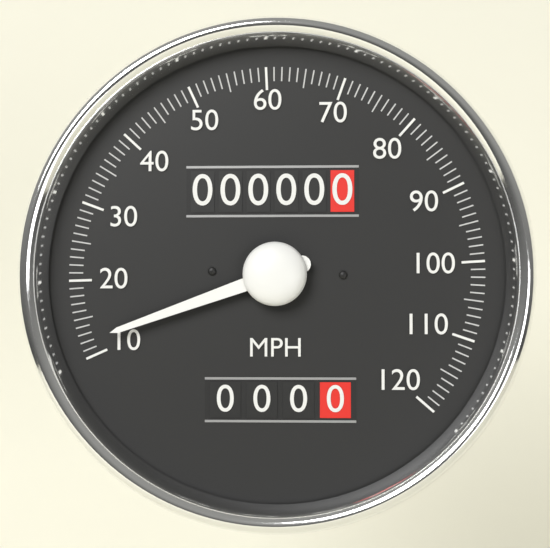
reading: 12 MPH
